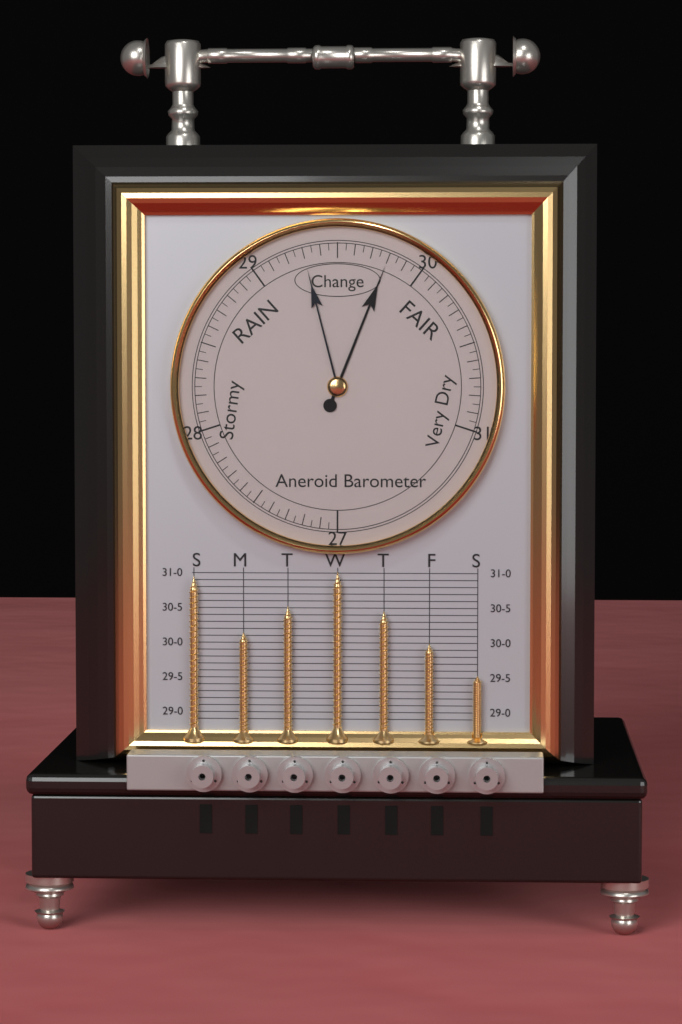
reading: 29.80 (no unit)
